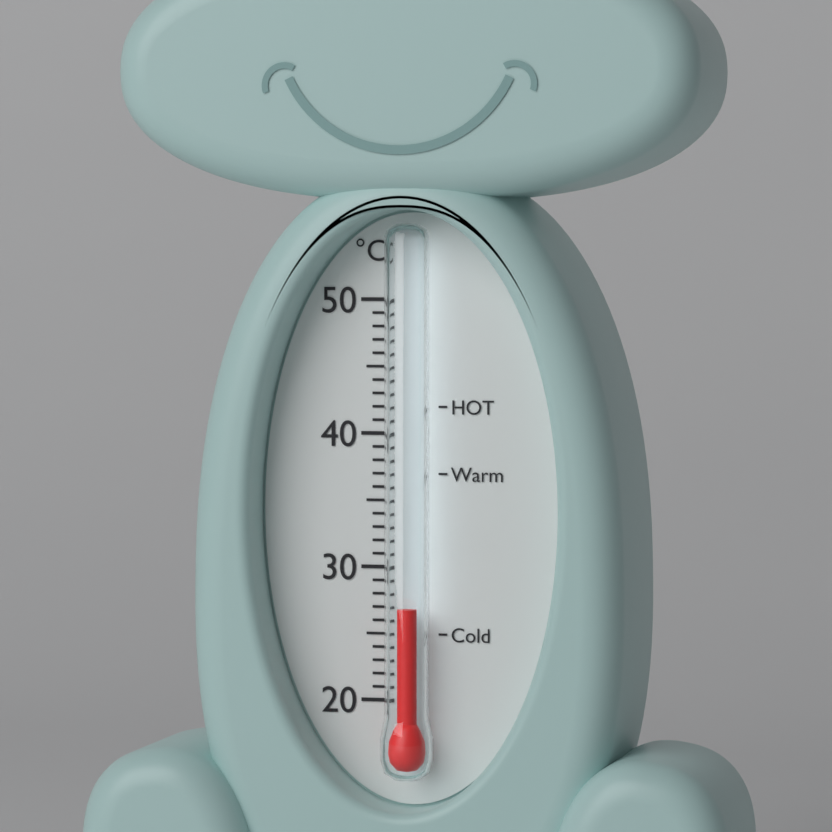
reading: 27 °C
